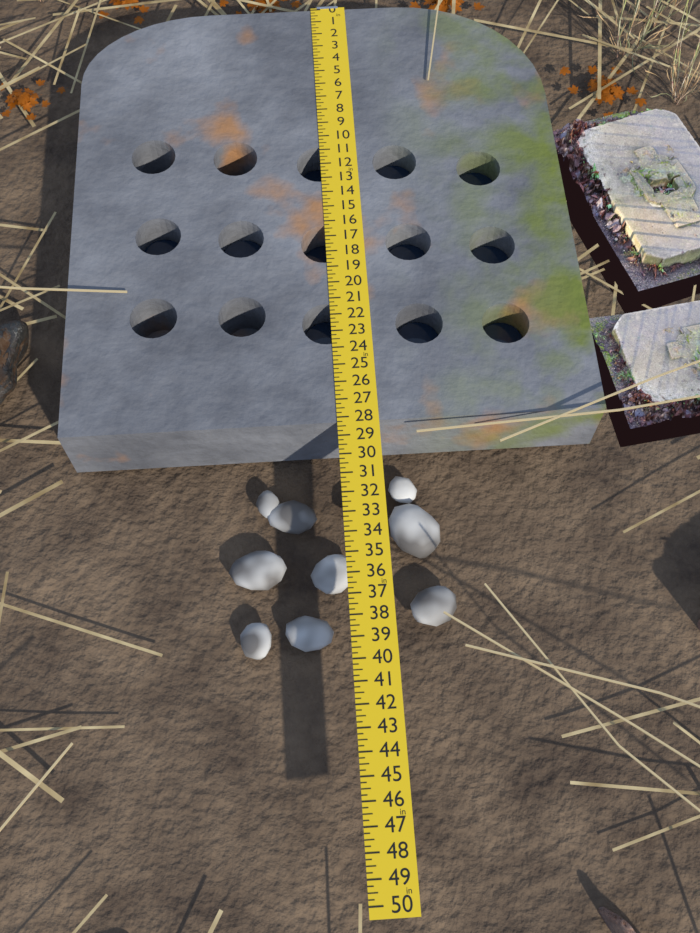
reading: 28.25 in
